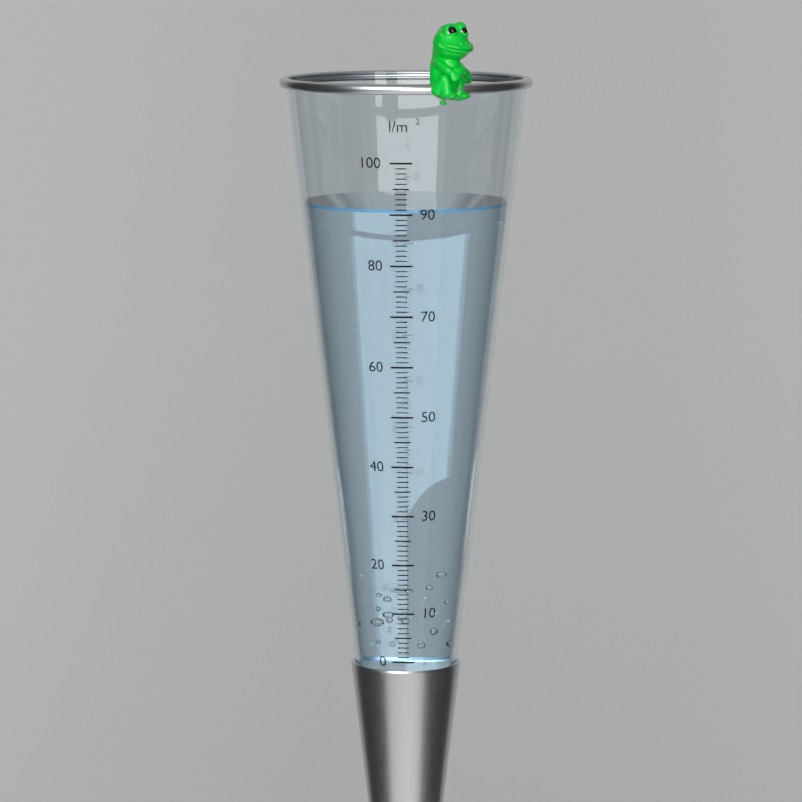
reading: 91 l/m²
